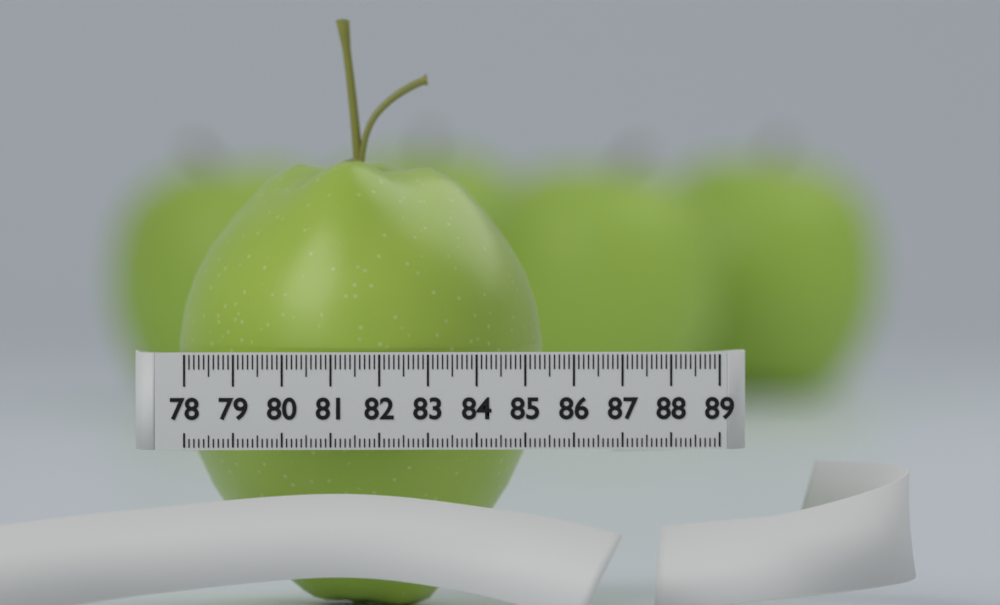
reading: 85.6 (no unit)
